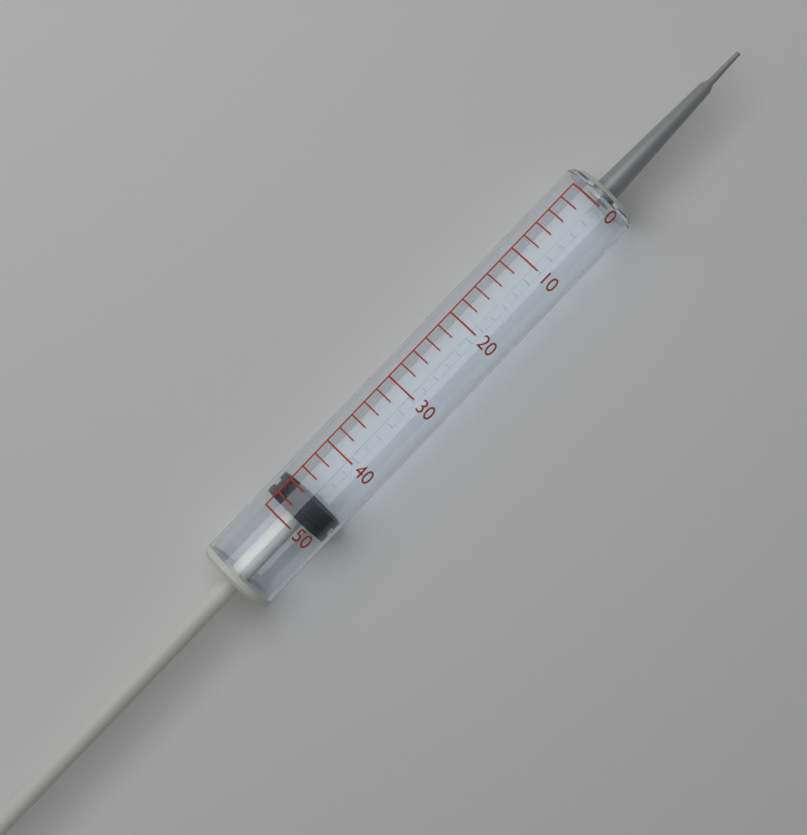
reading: 46 (no unit)
